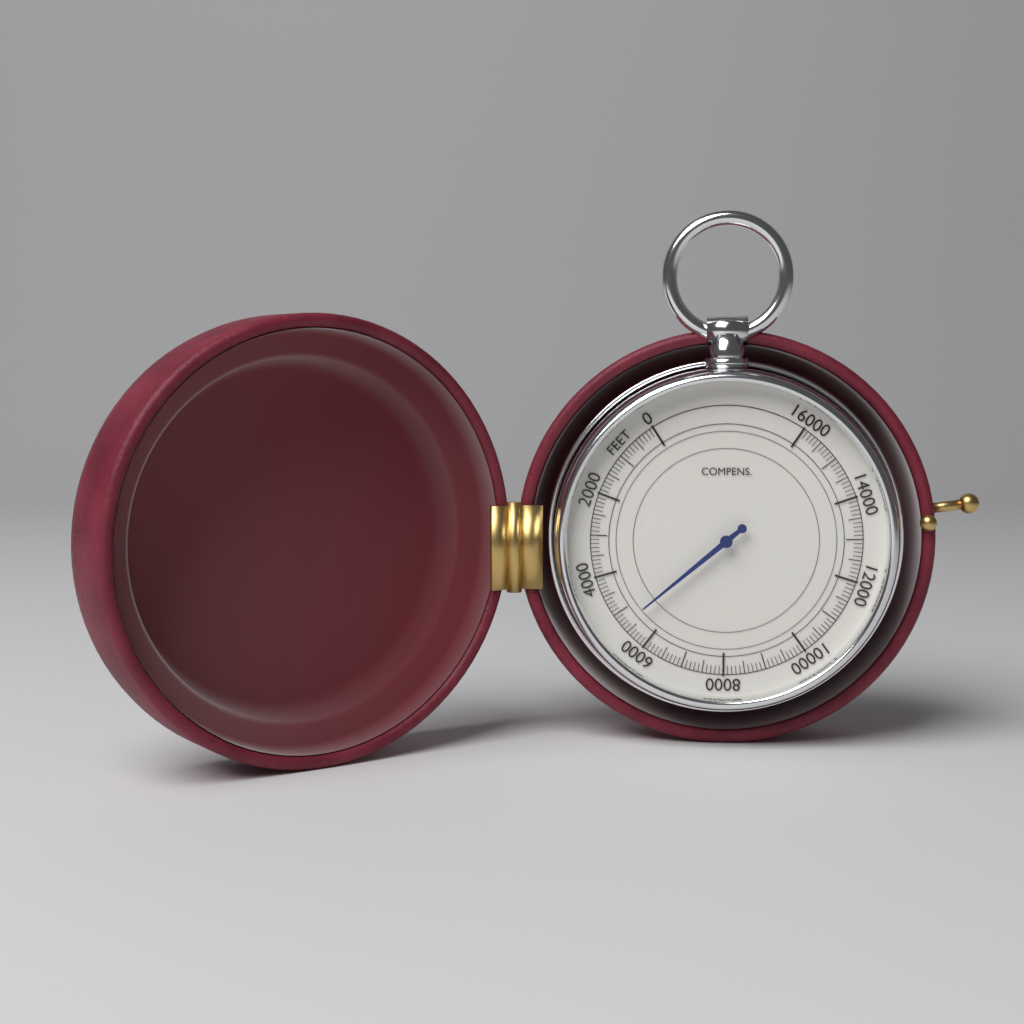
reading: 5300 feet
